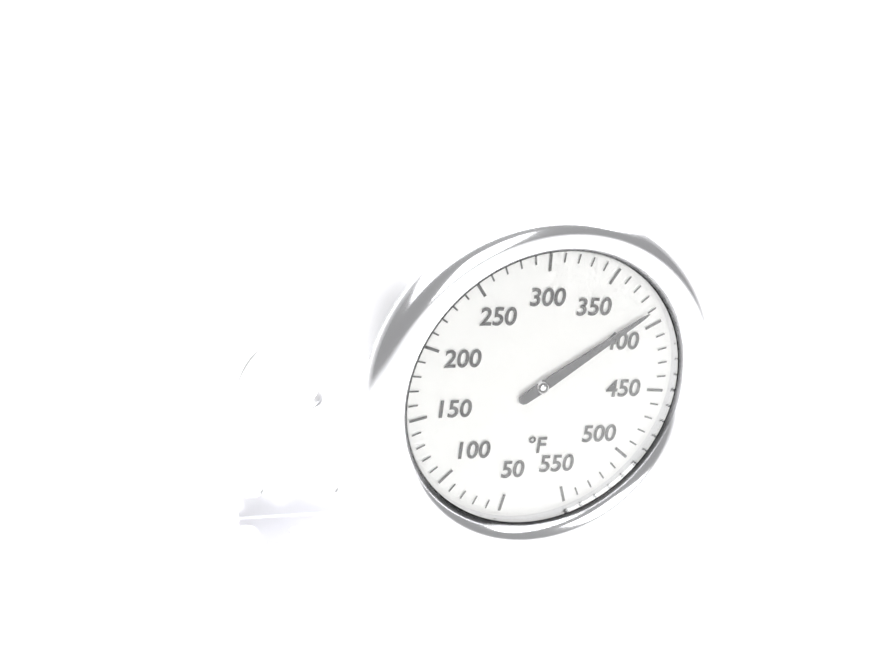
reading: 390 °F
